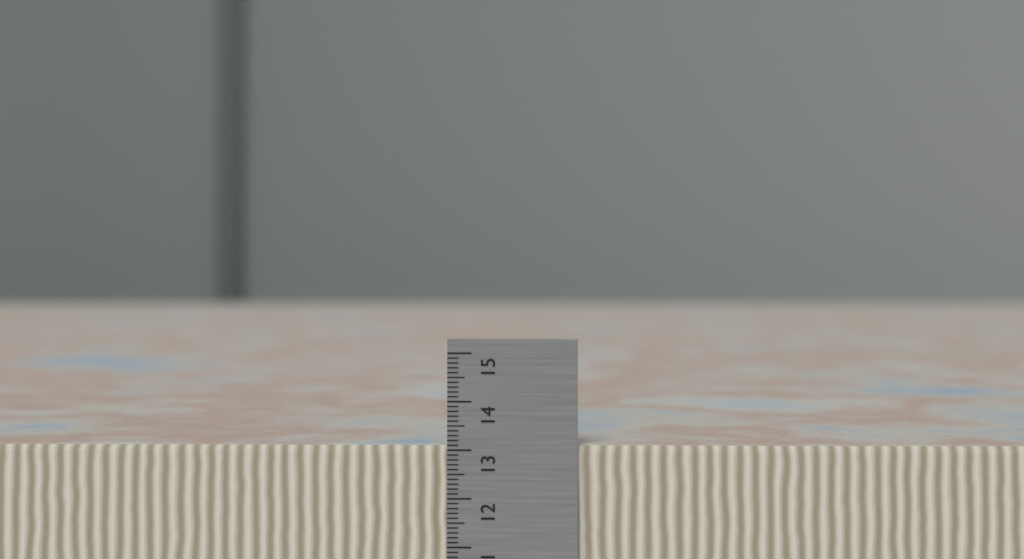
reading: 13.1 cm
